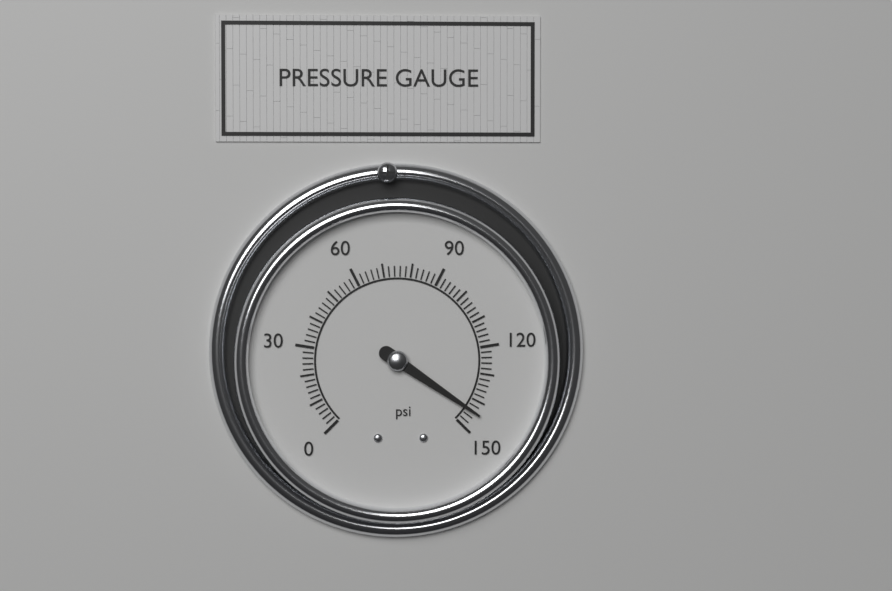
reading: 144 psi
